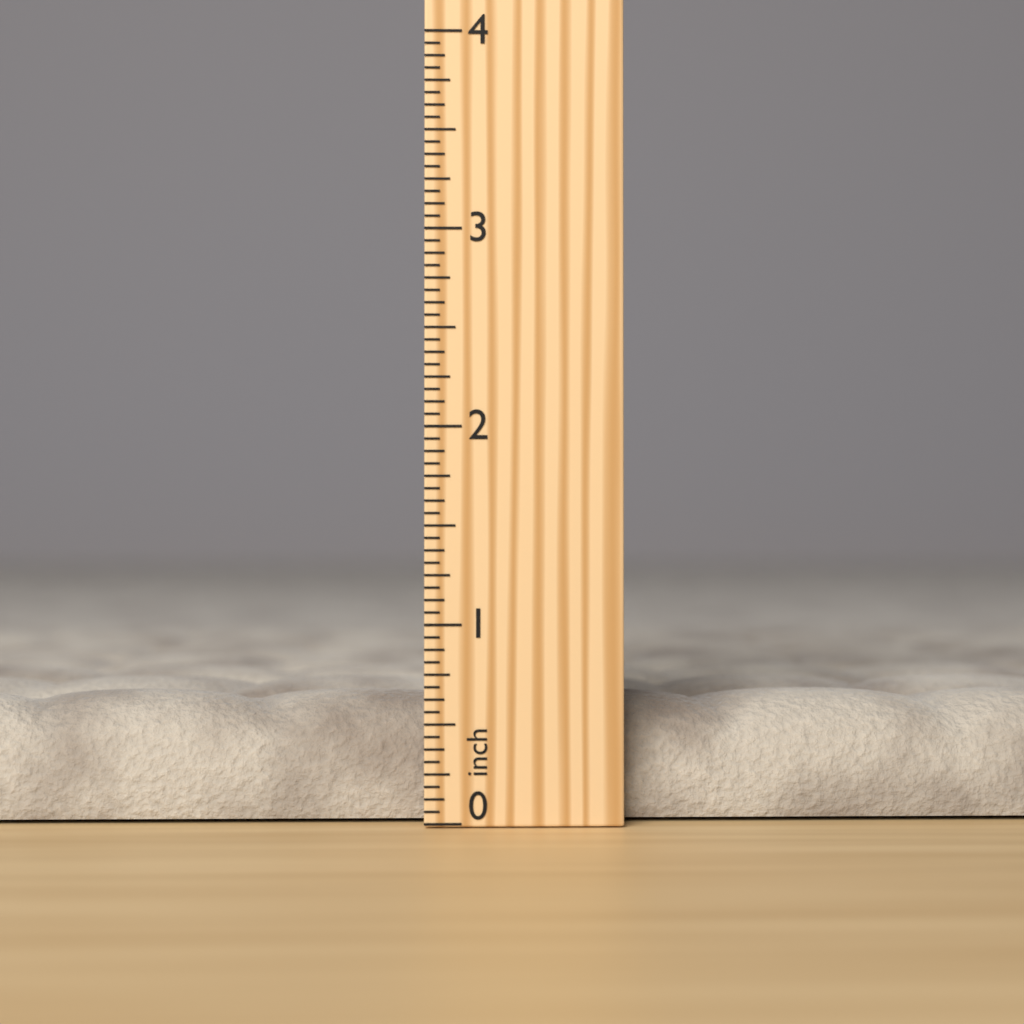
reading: 0.6250 inch
